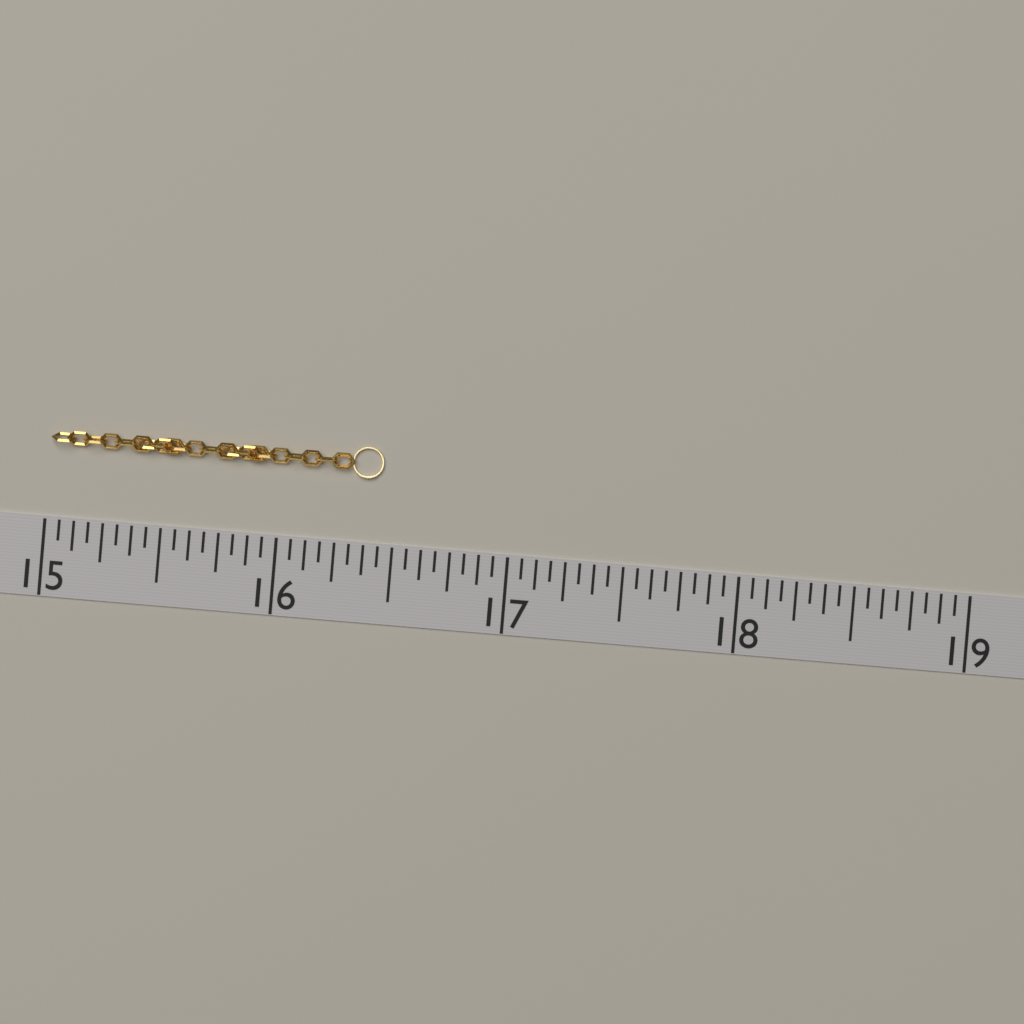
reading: 16.4375 (no unit)
